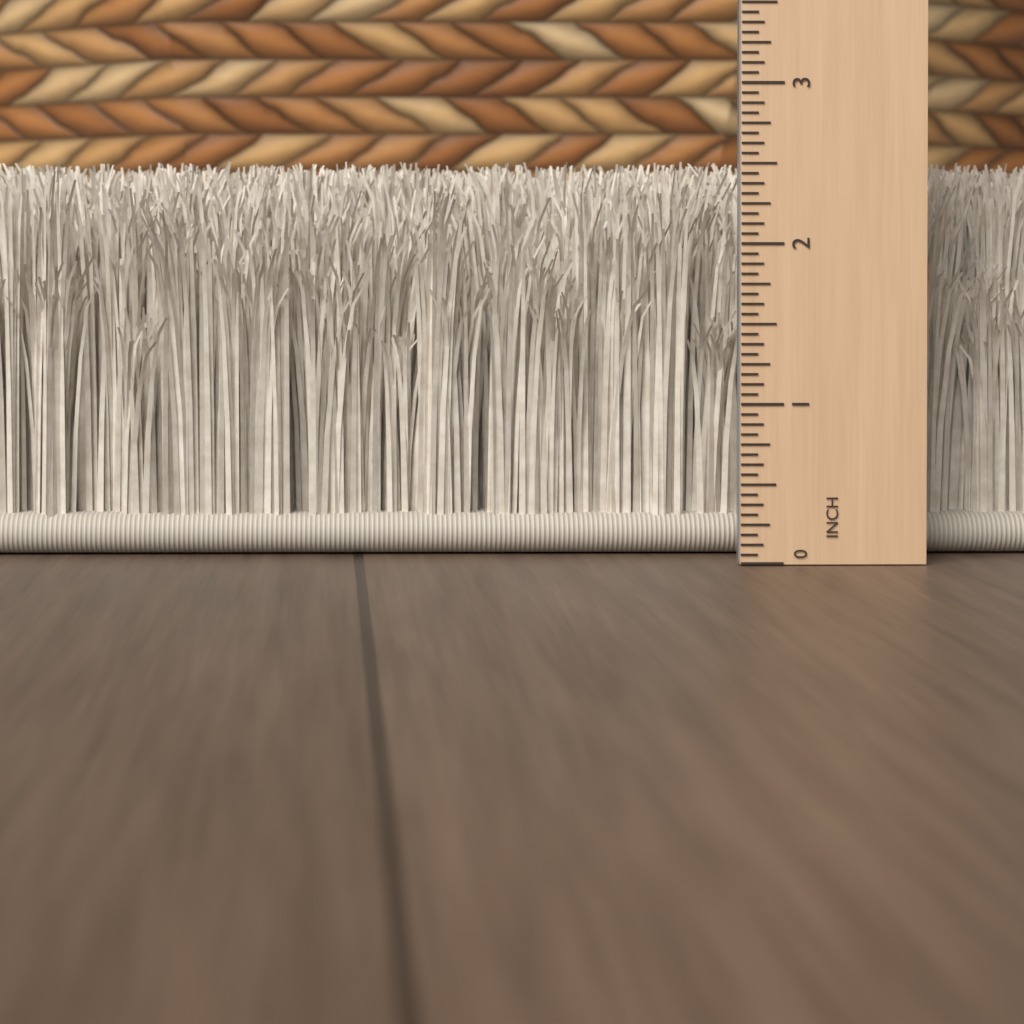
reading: 2.5625 in
